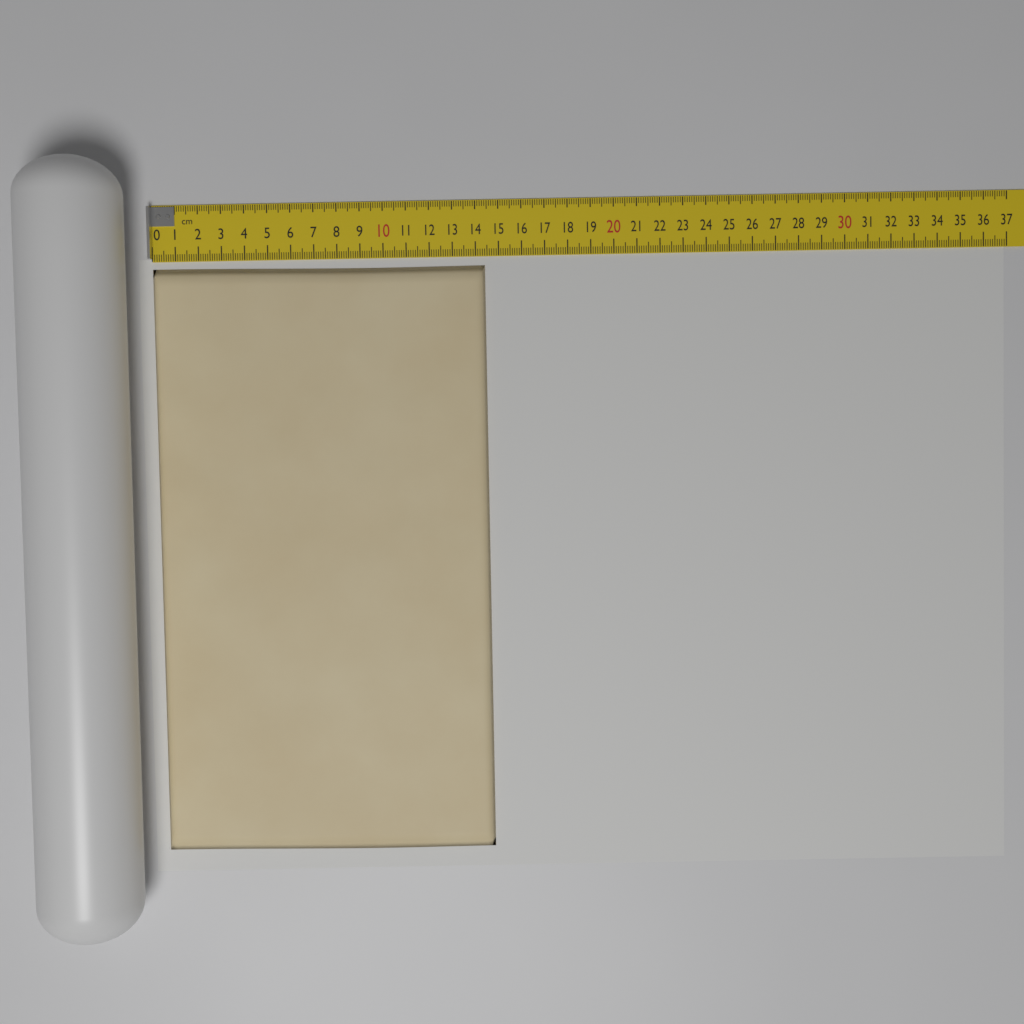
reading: 14.4 cm
